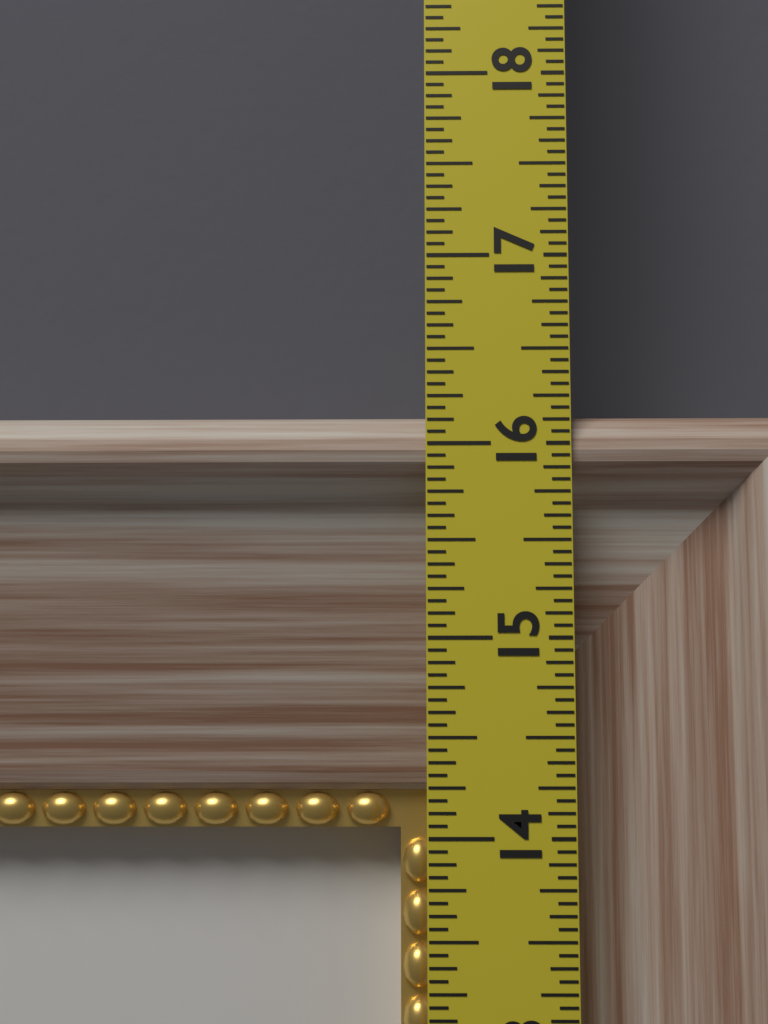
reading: 16.1875 in
